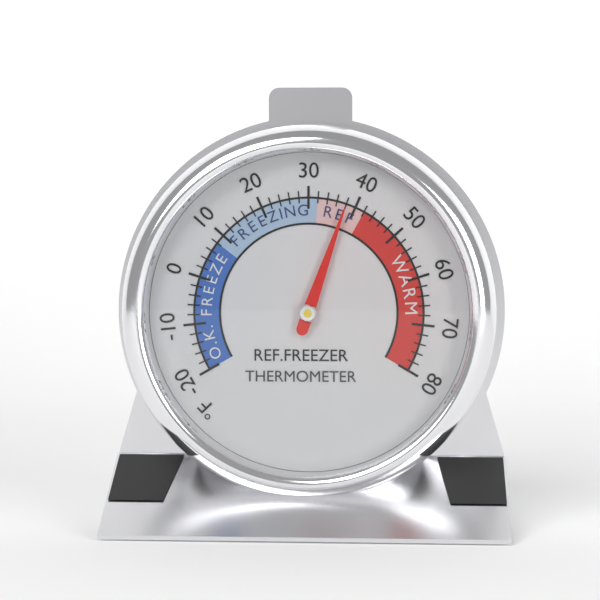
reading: 38 °F
